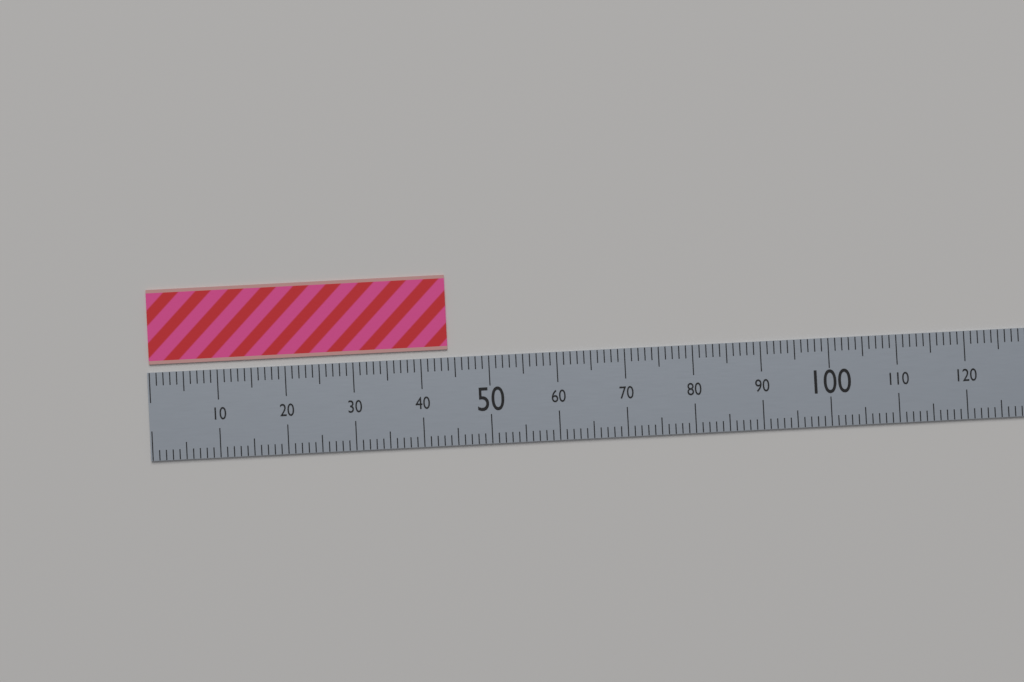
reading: 44 (no unit)
